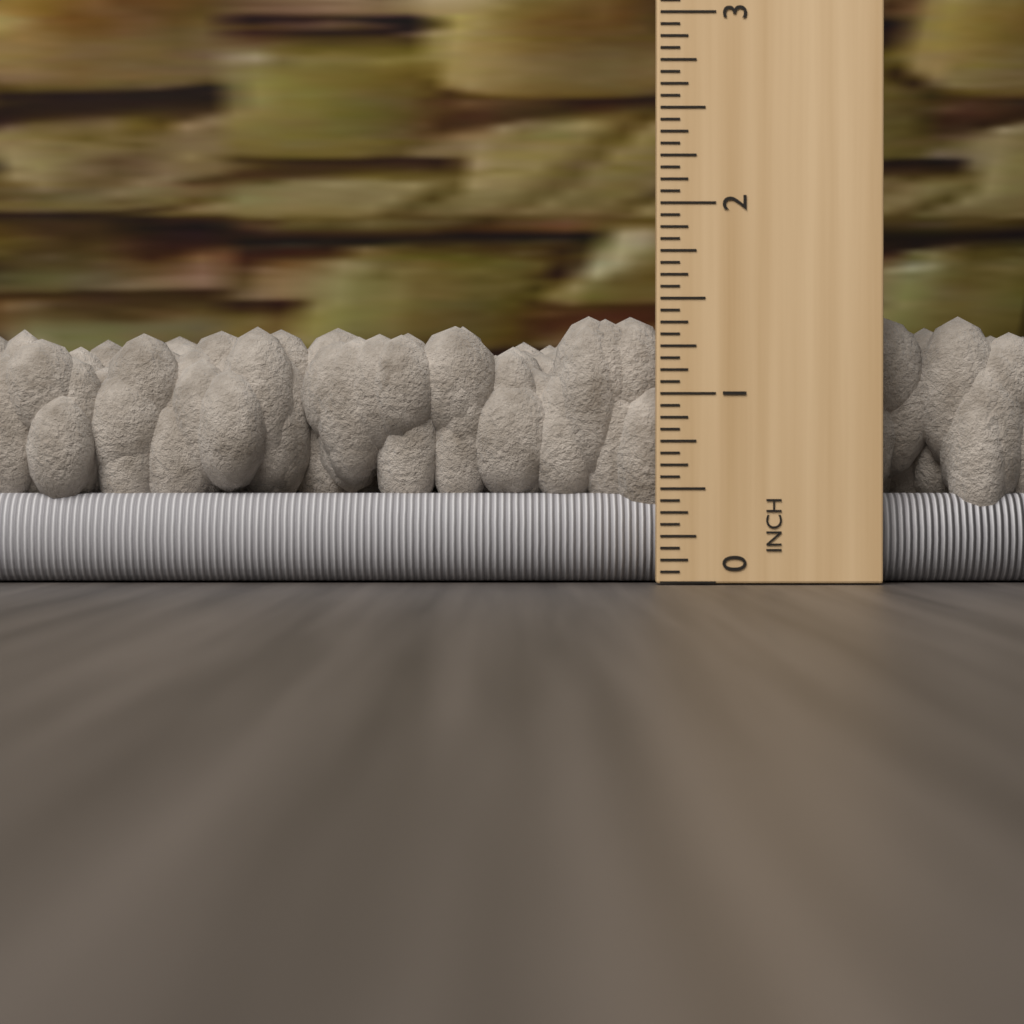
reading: 1.4375 in
